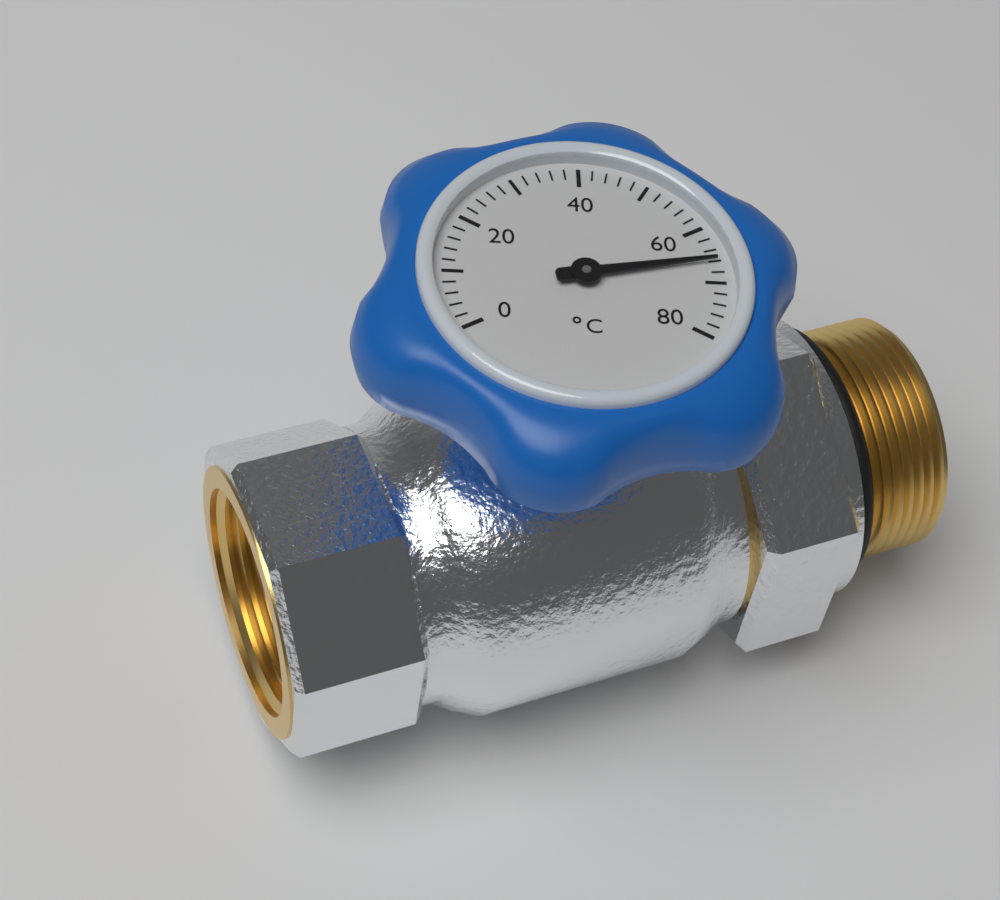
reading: 66 °C
